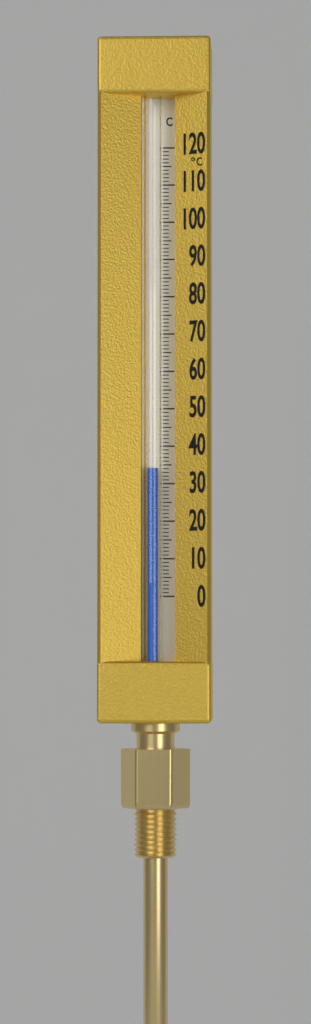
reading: 34 °C
